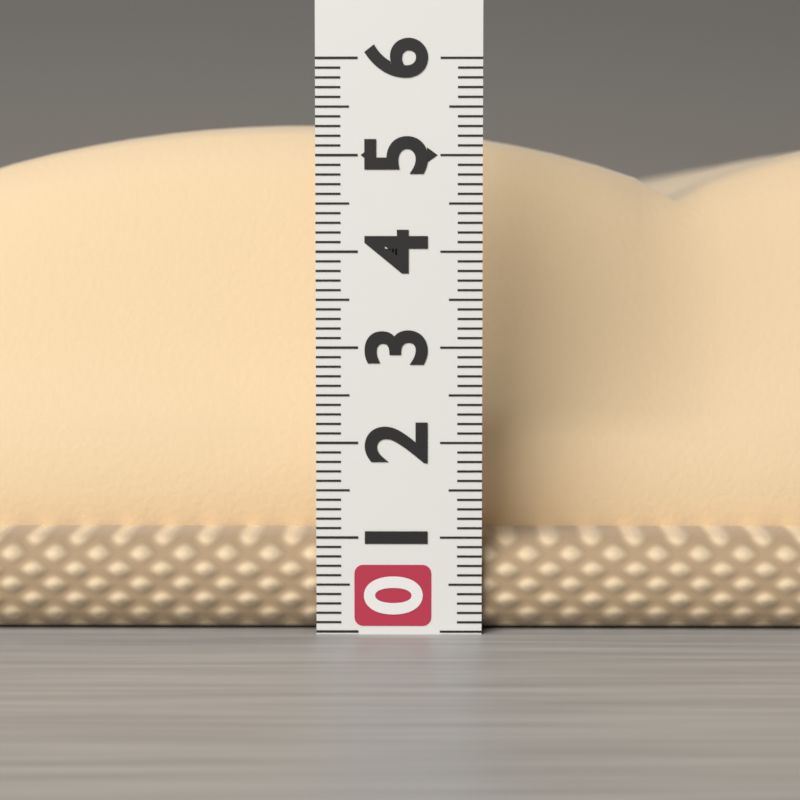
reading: 5.5 (no unit)
